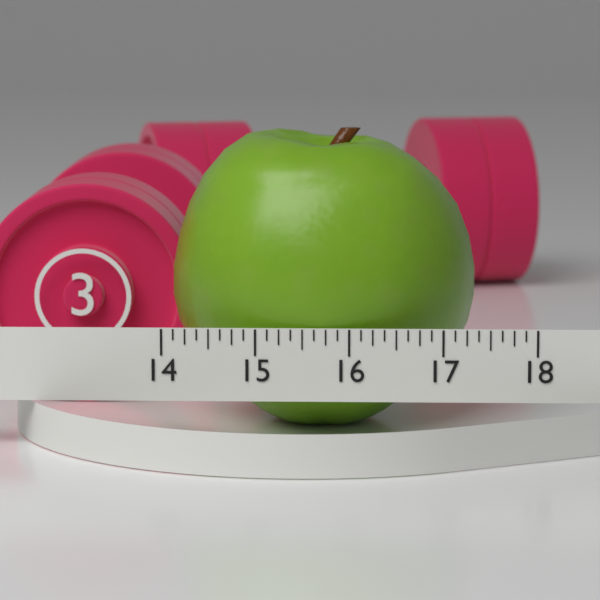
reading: 17.375 (no unit)
